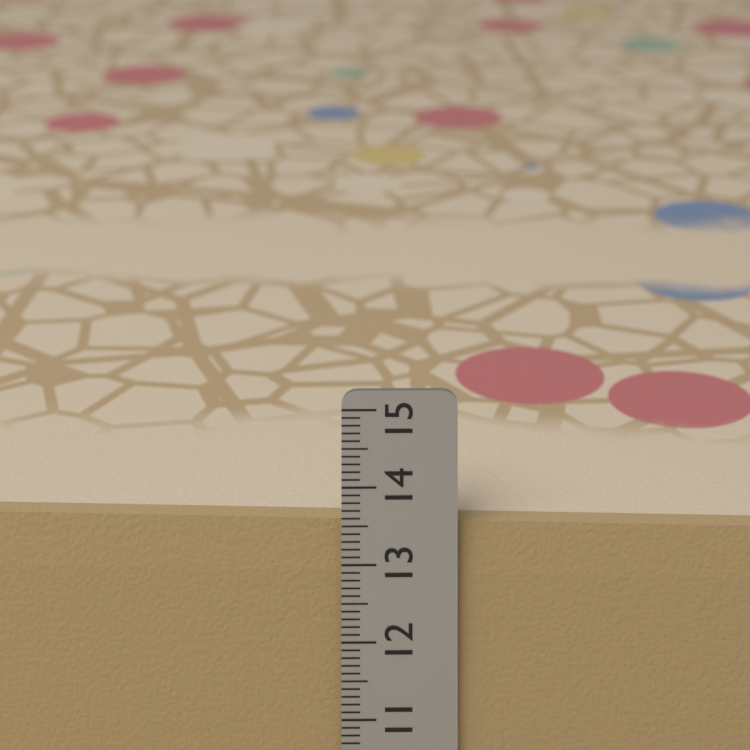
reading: 13.5 cm
